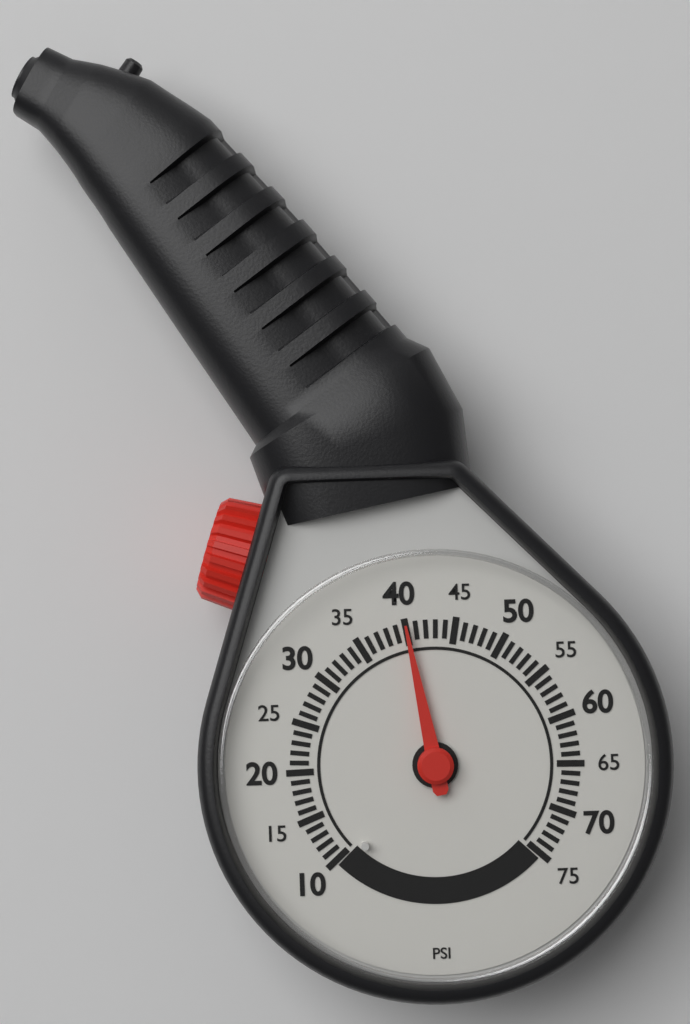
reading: 40 psi
